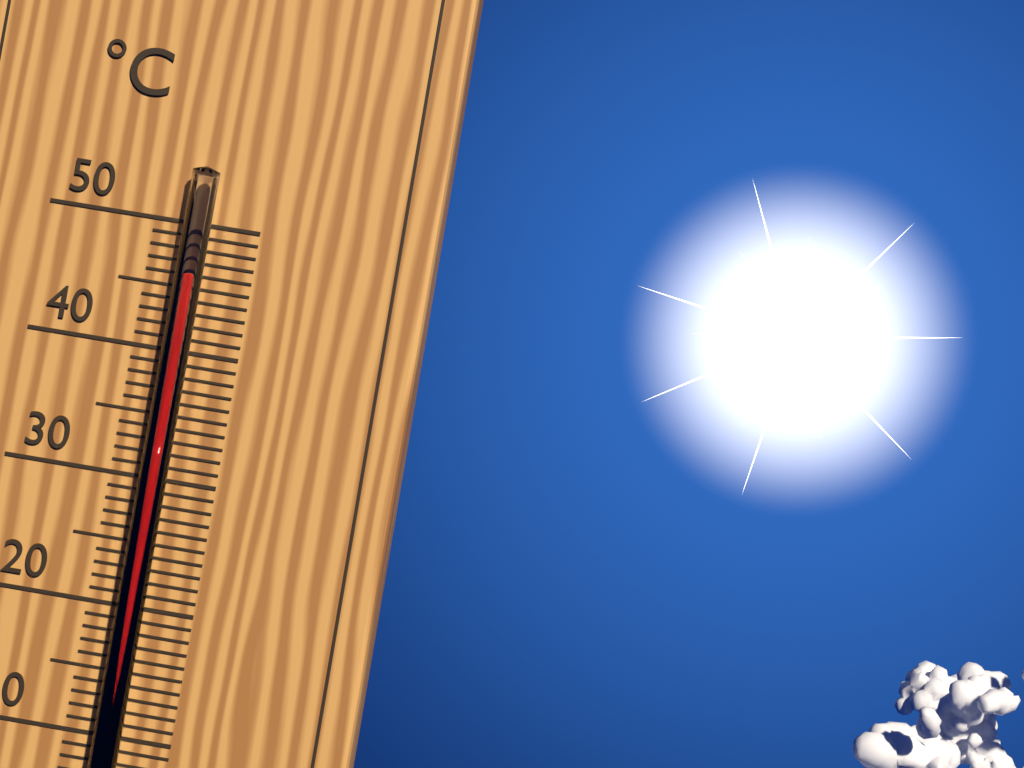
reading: 46 °C
